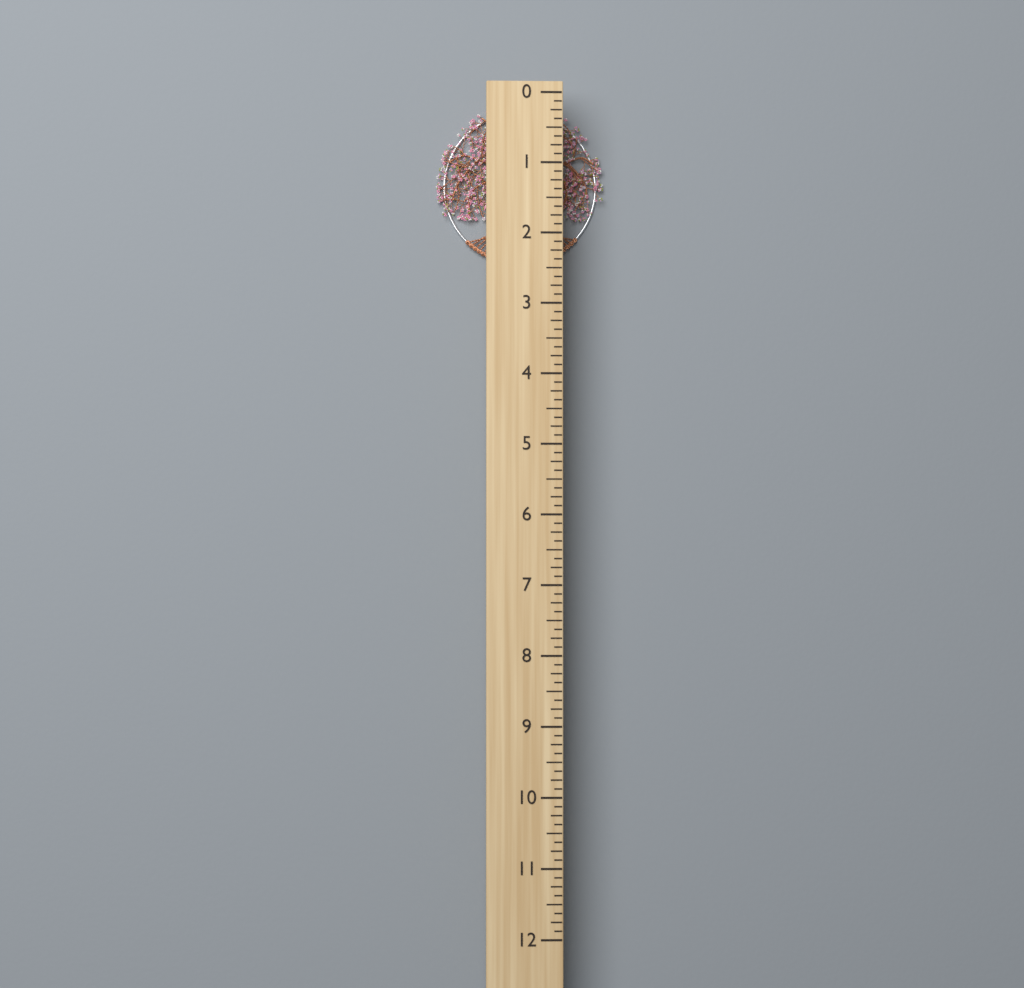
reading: 2.375 (no unit)
